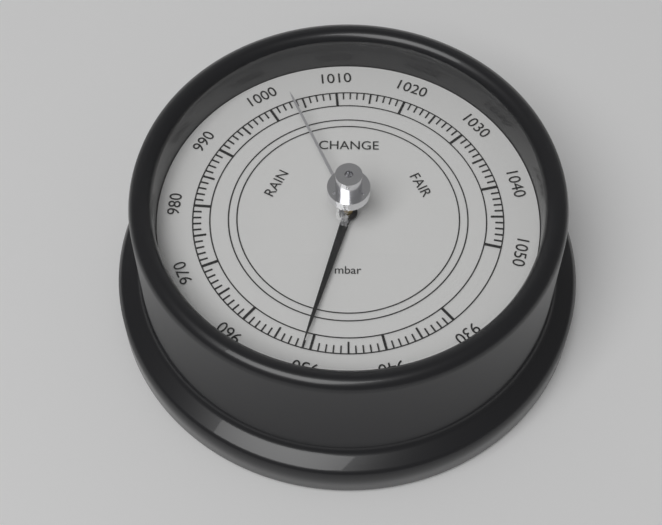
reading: 951 mbar
